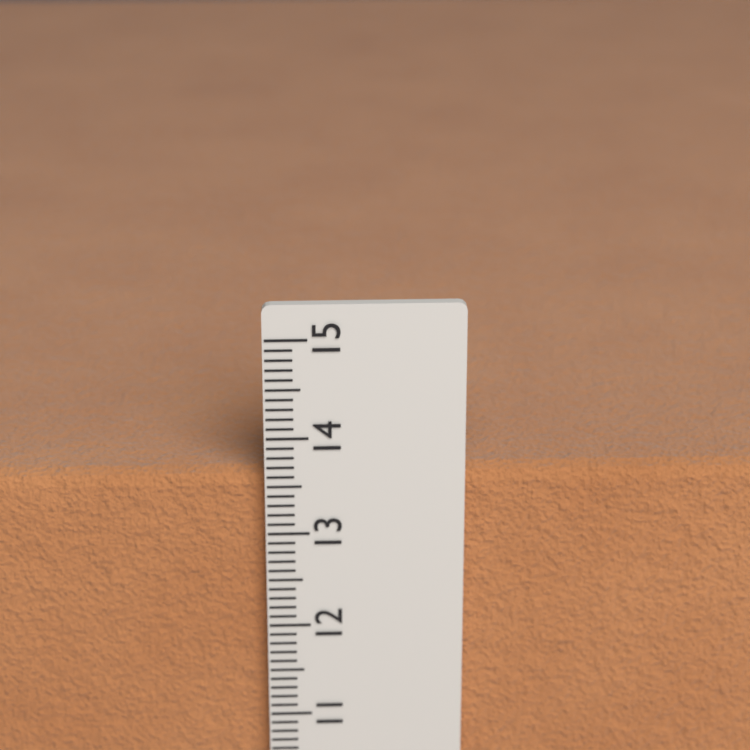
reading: 13.6 cm
